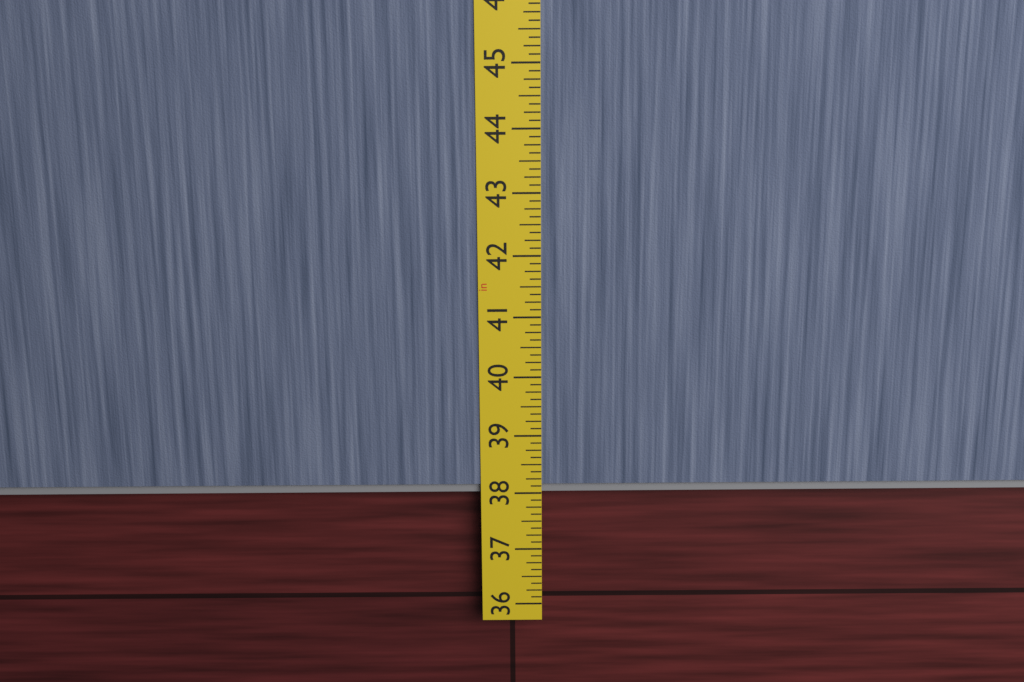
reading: 38.000 in
